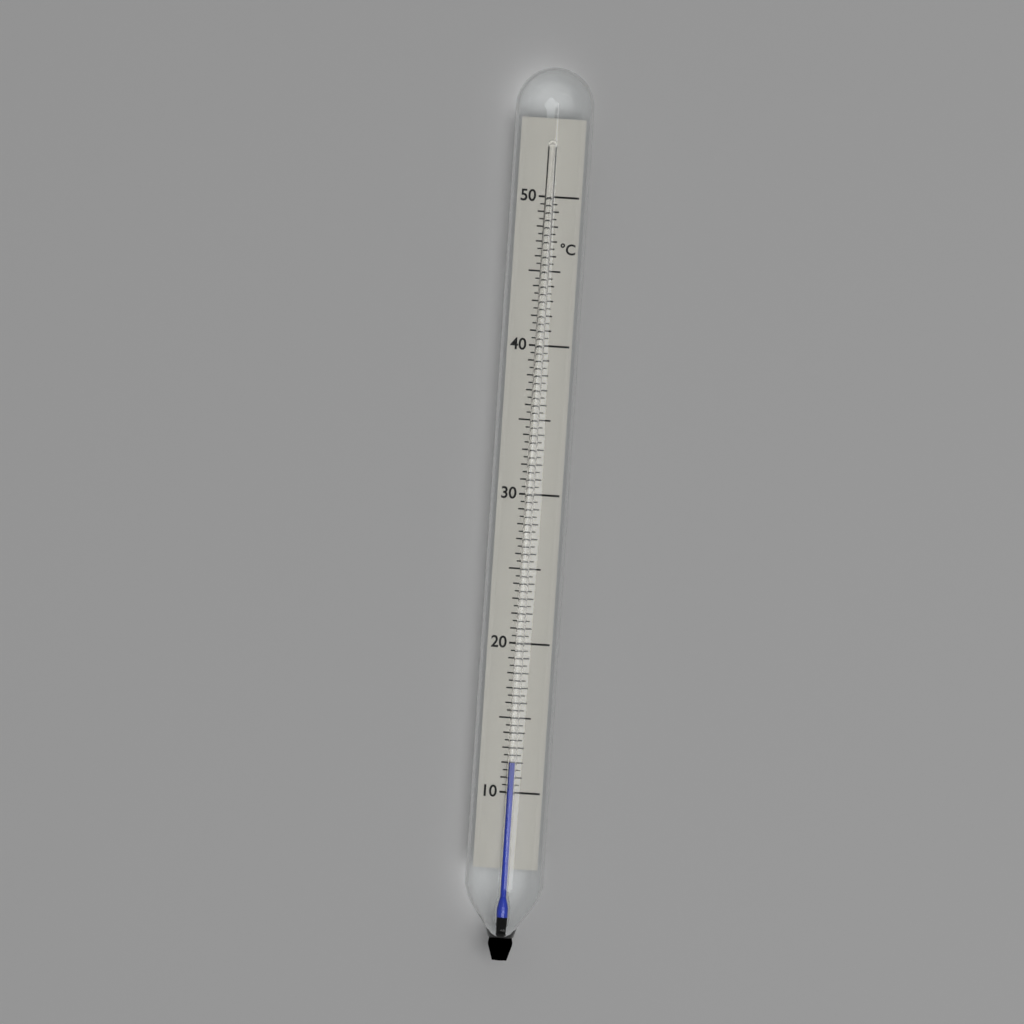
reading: 12.0 °C
